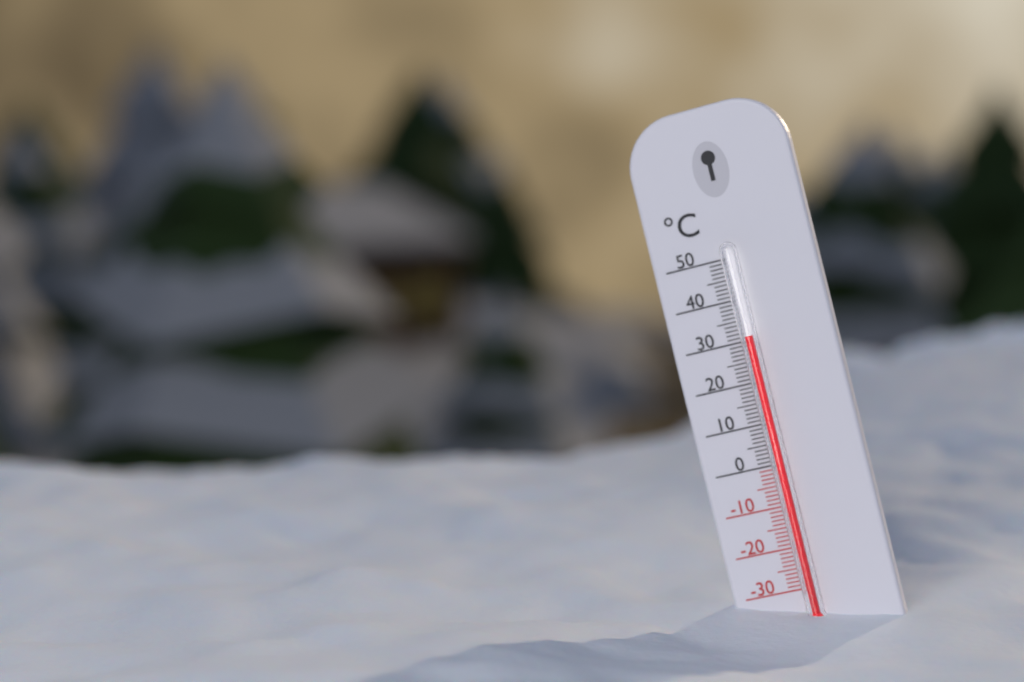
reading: 31 °C
